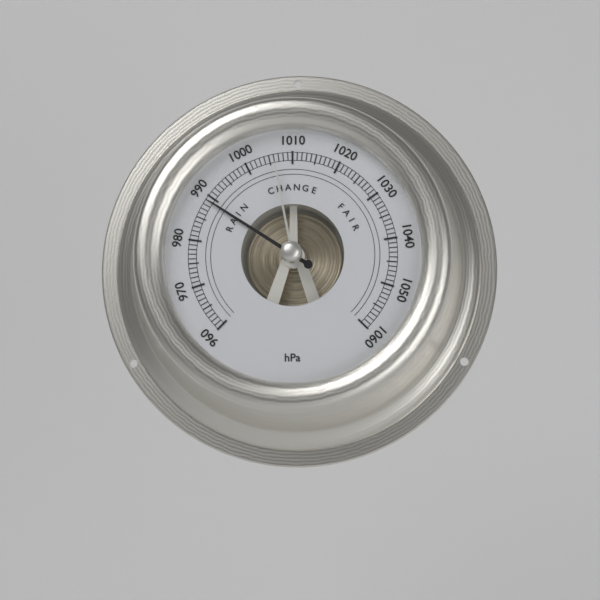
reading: 989 hPa
